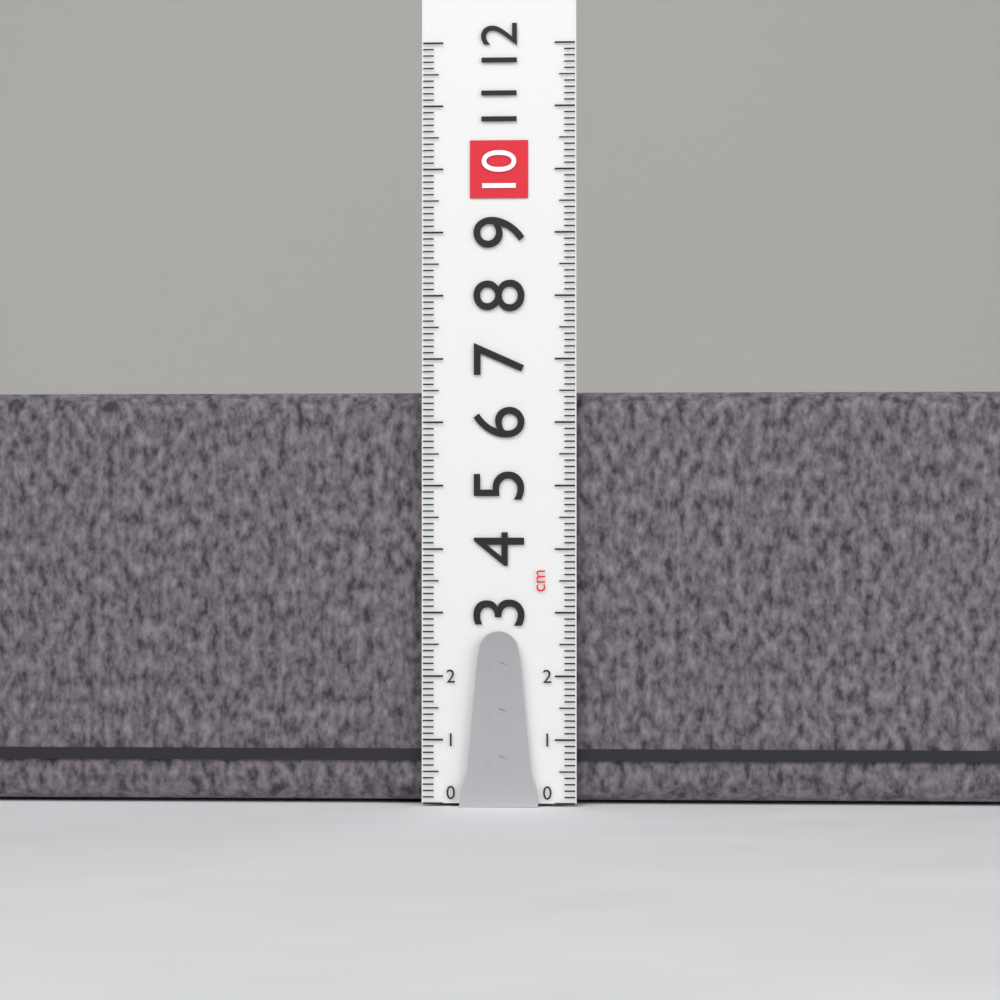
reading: 6.5 cm
